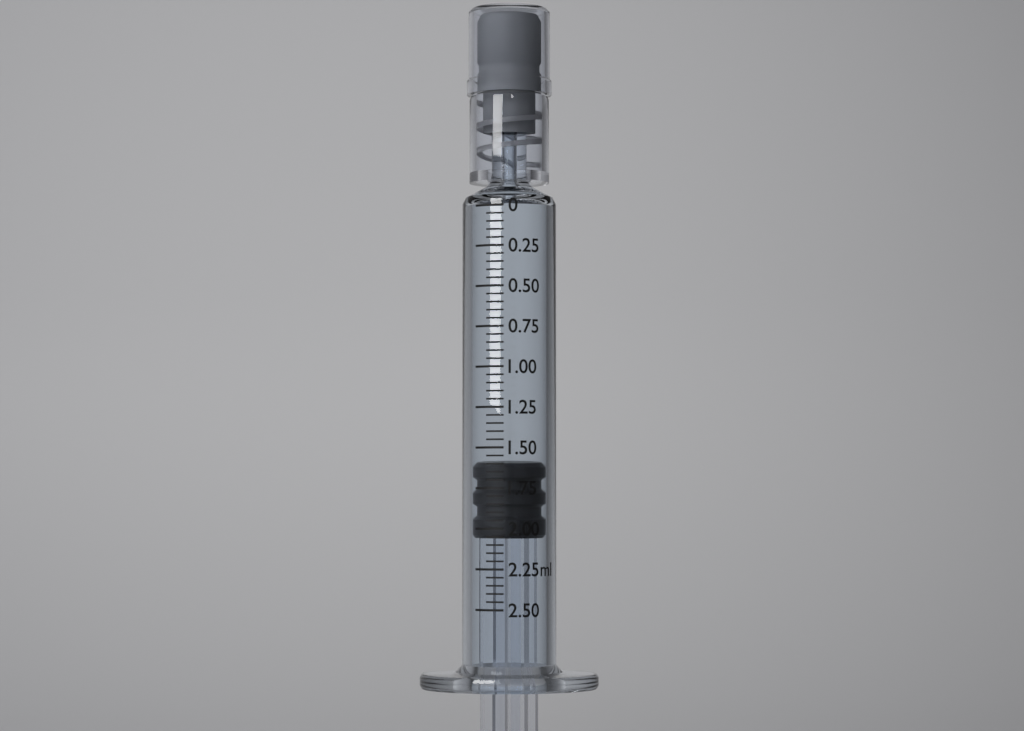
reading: 1.60 ml
